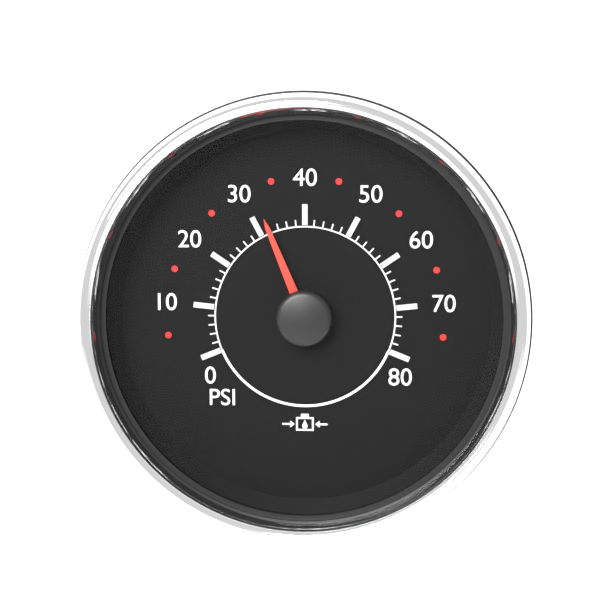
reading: 32 psi
